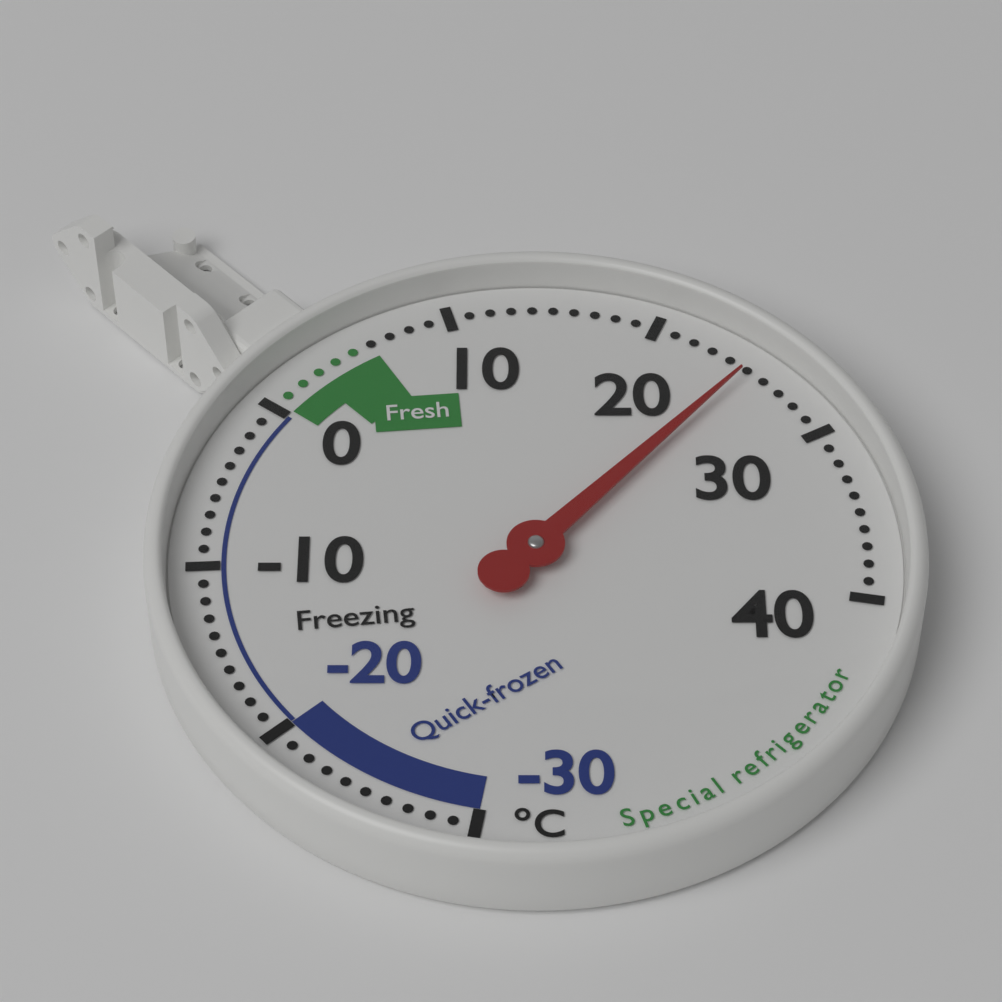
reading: 25 °C
